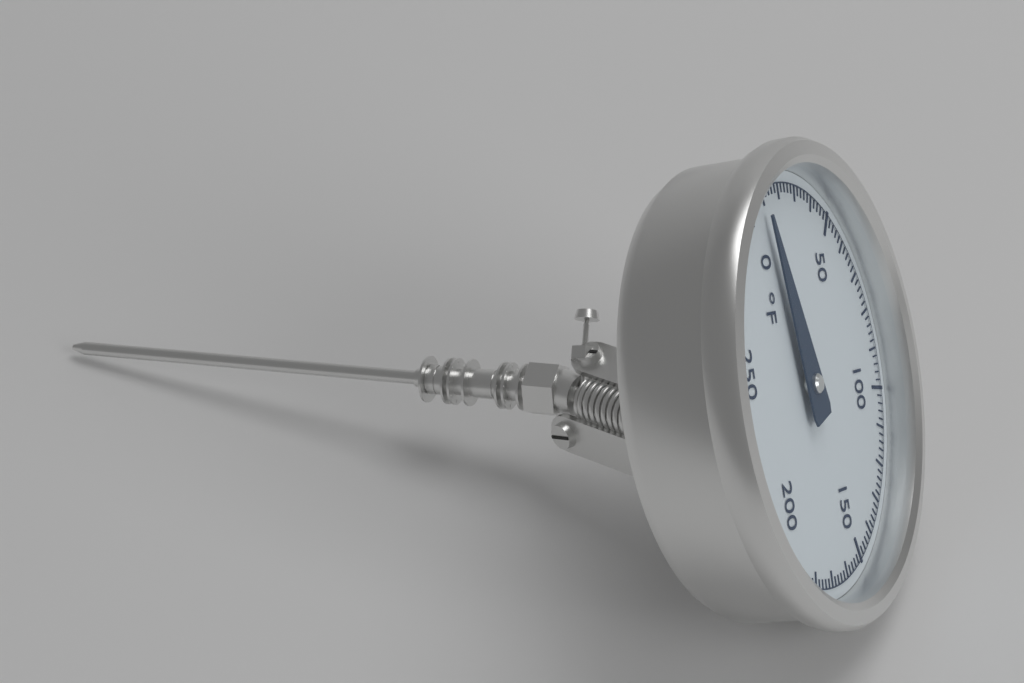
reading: 8 °F
